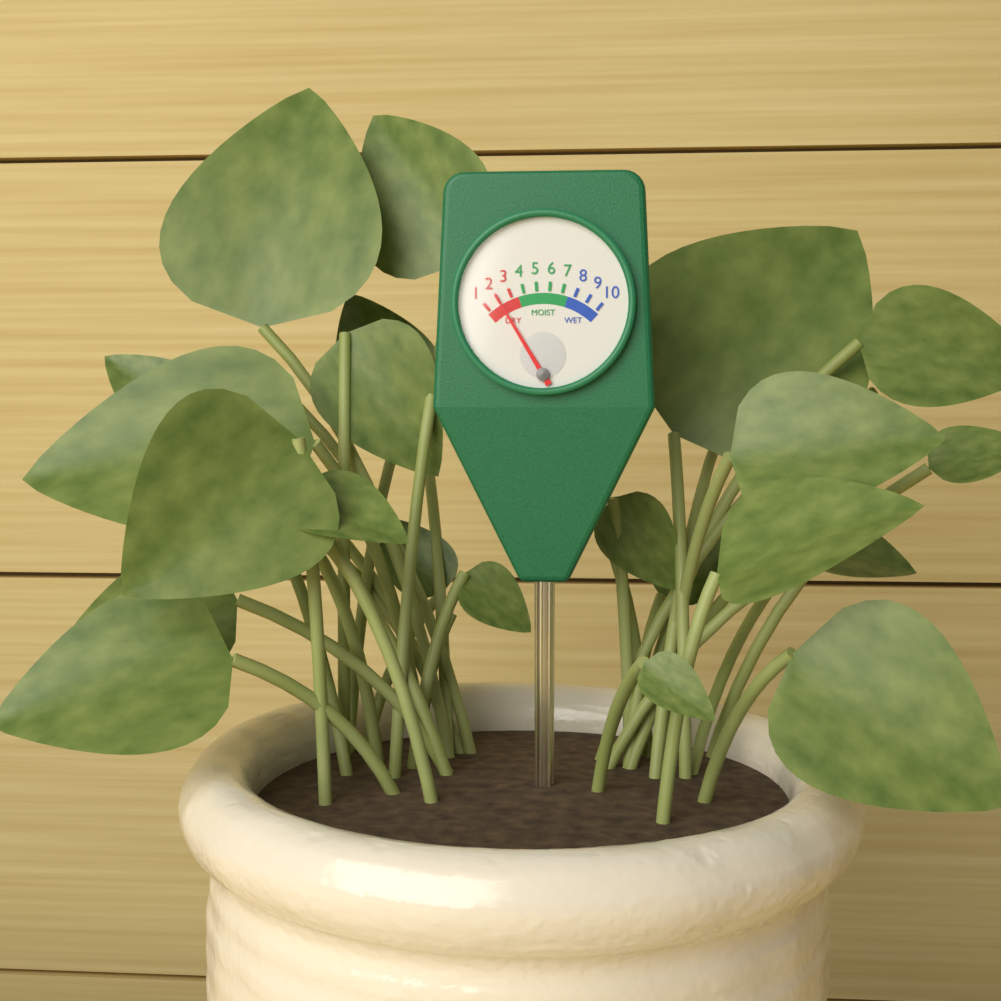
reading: 2 (no unit)
